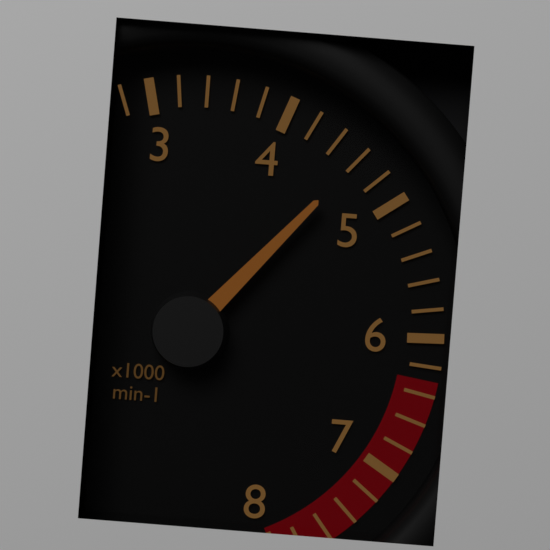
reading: 4600 min-1
